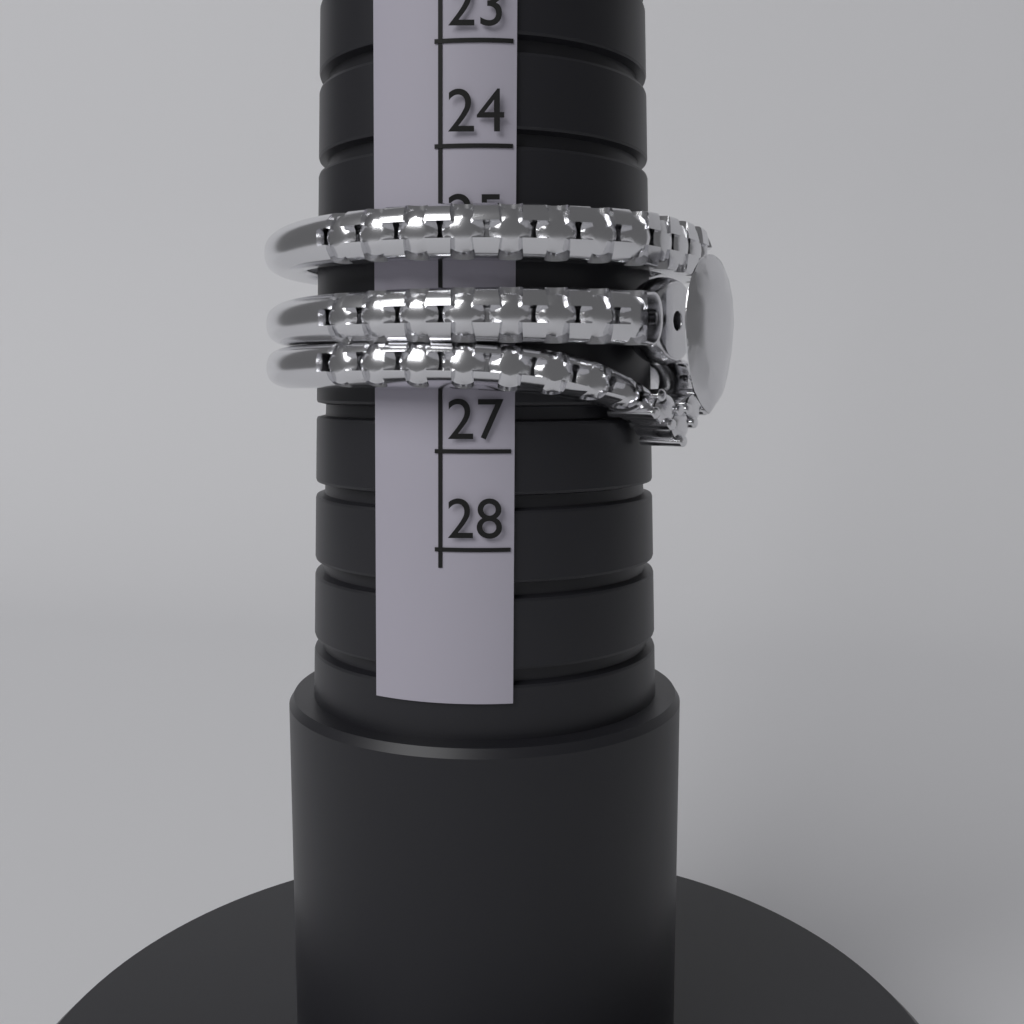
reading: 27 (no unit)
